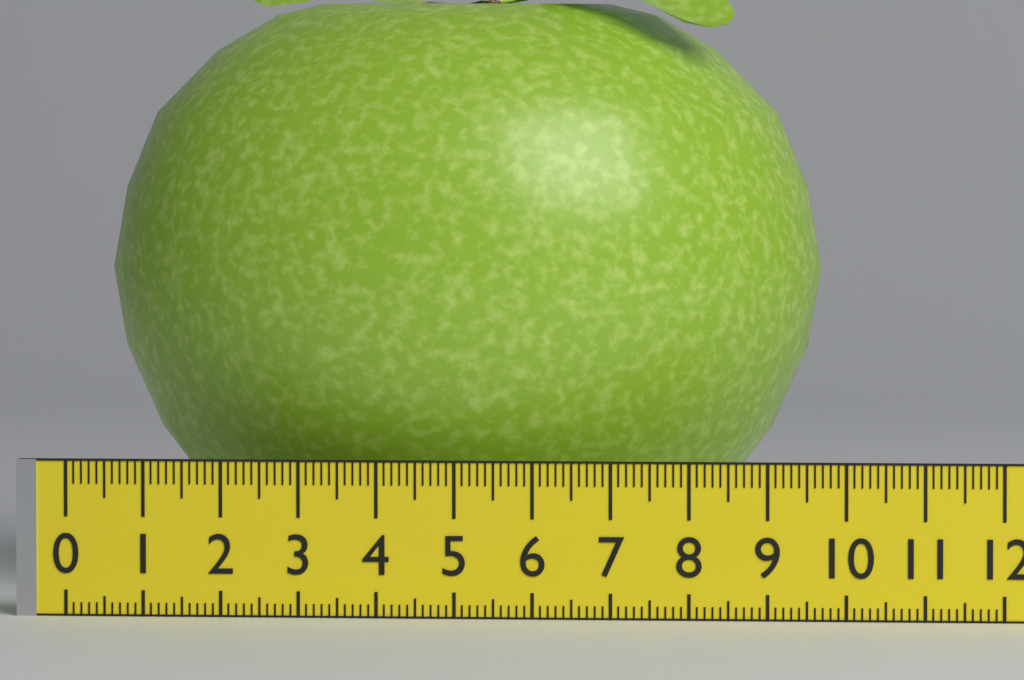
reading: 9.5 (no unit)
